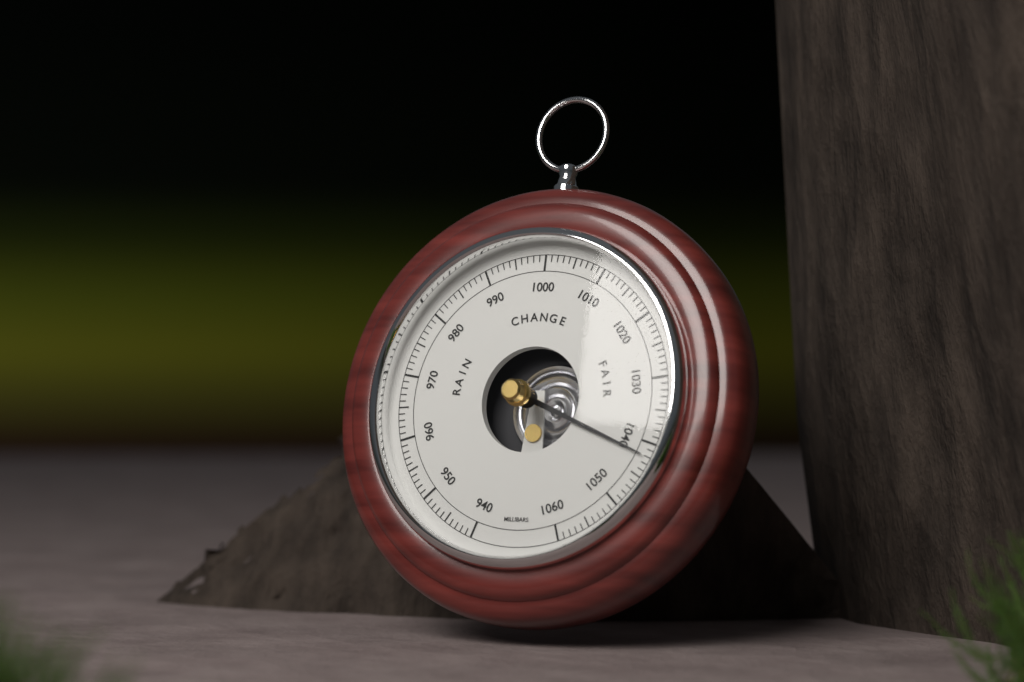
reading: 1042 mbar
